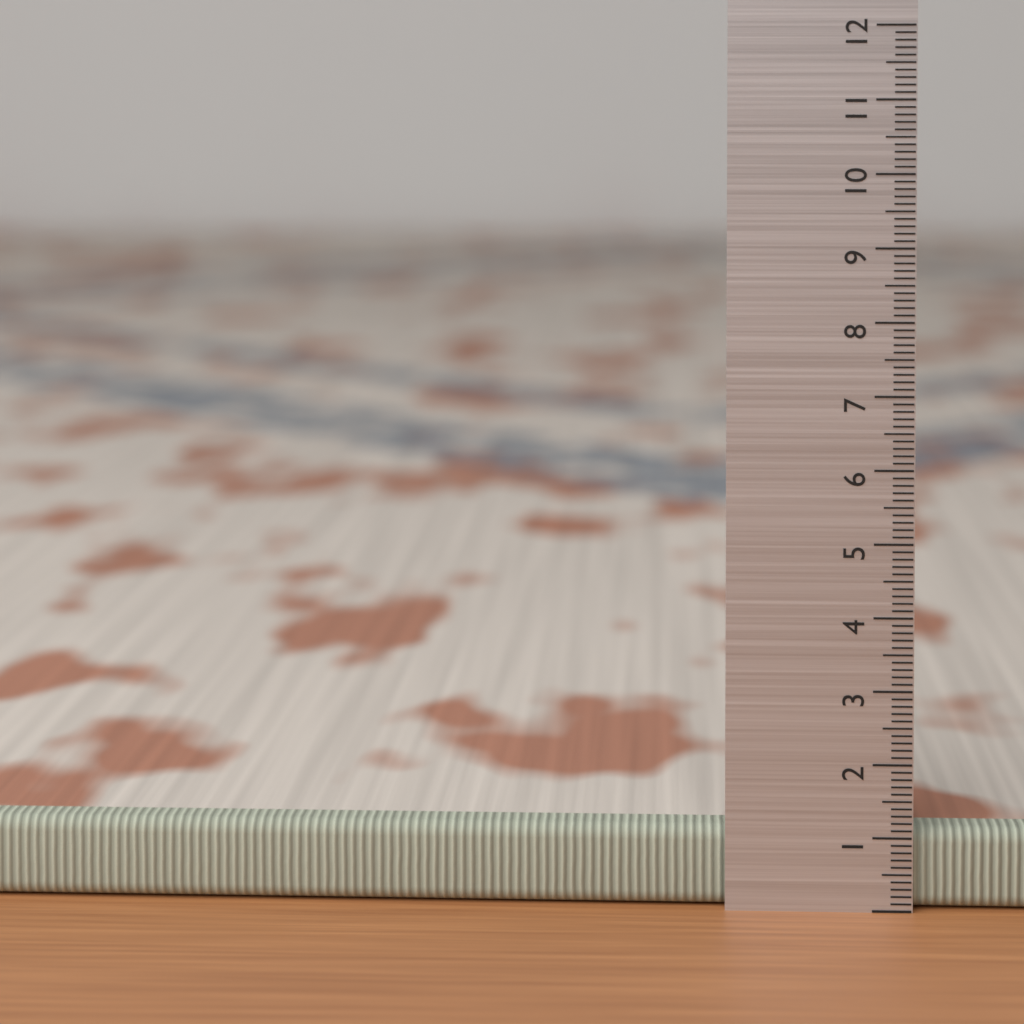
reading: 1.1 (no unit)
